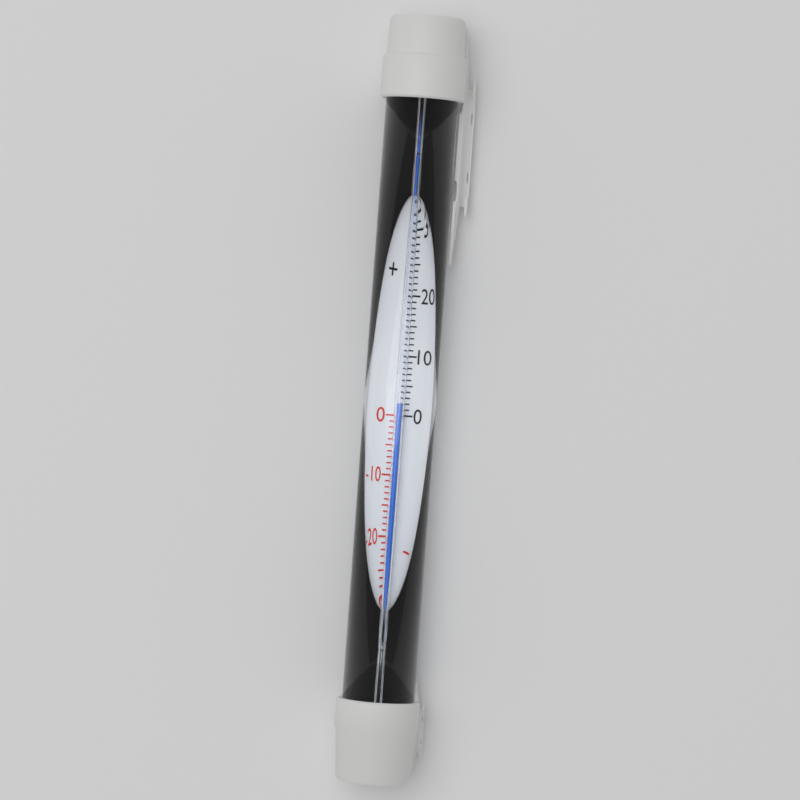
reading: 2 °C
